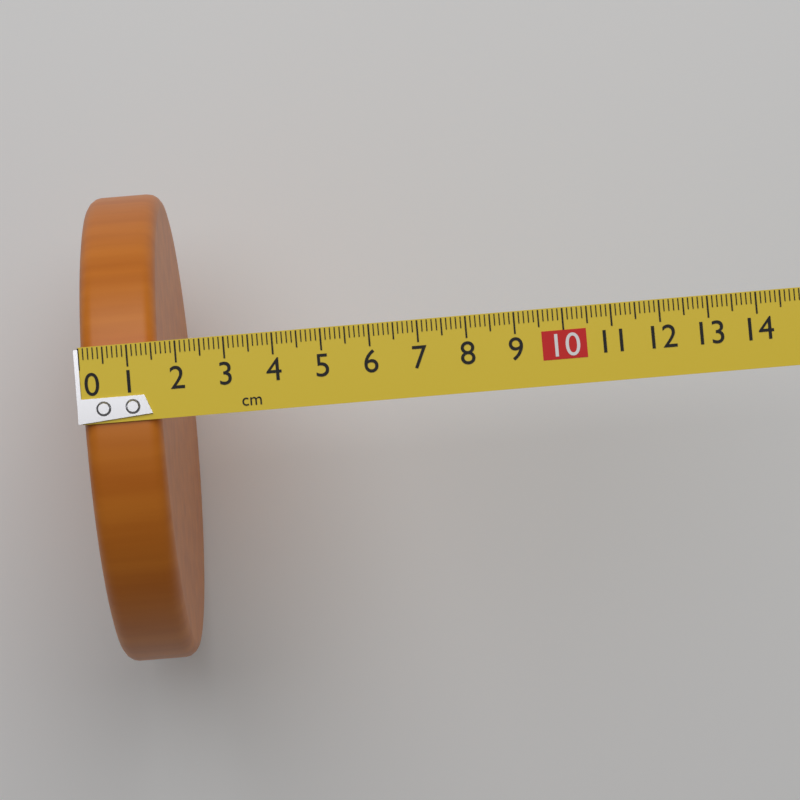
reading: 1.6 cm
